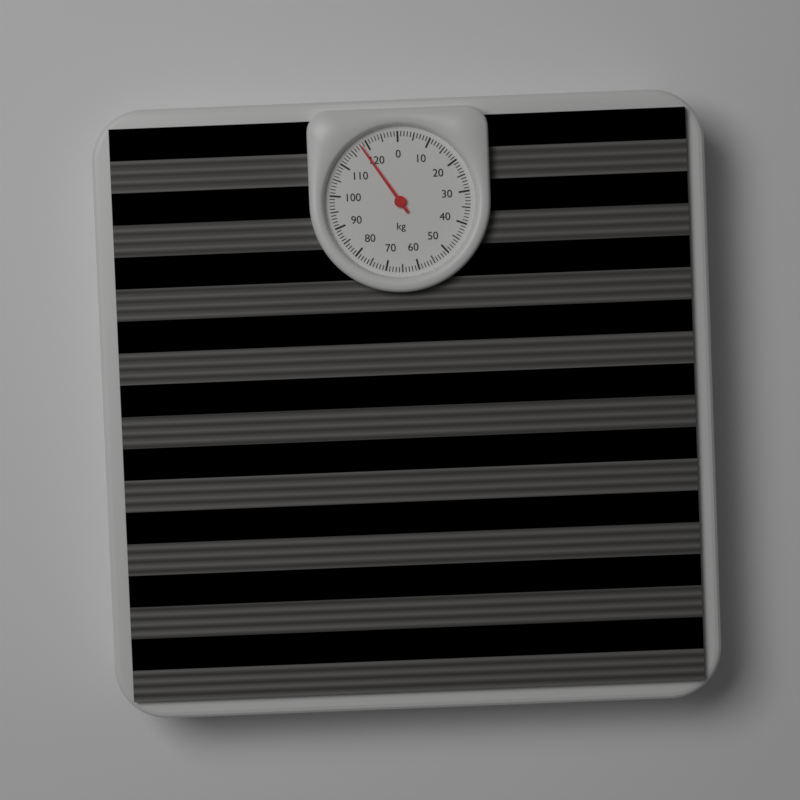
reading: 118 kg
